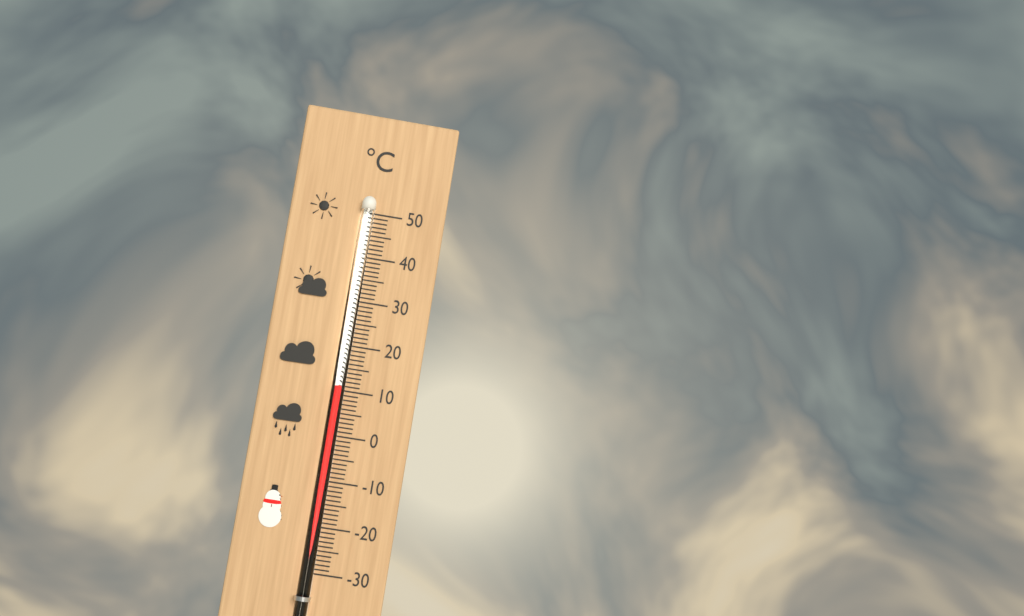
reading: 11 °C
